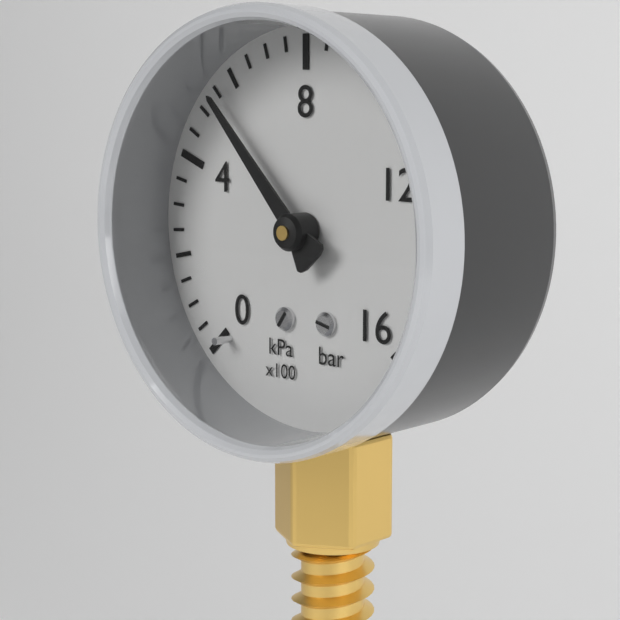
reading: 550 kPa
